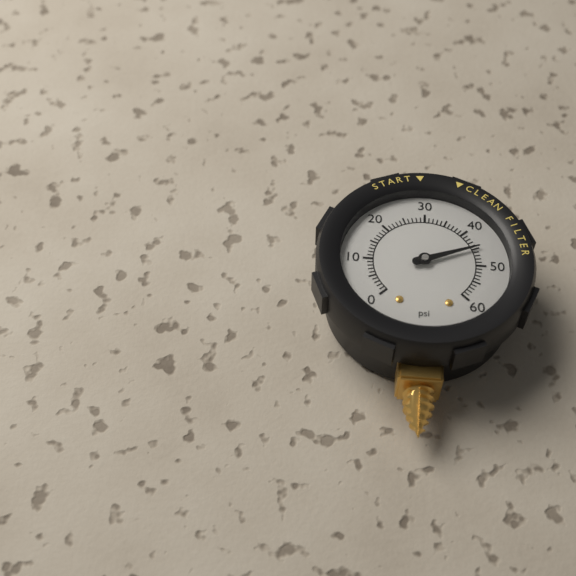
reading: 45 psi
